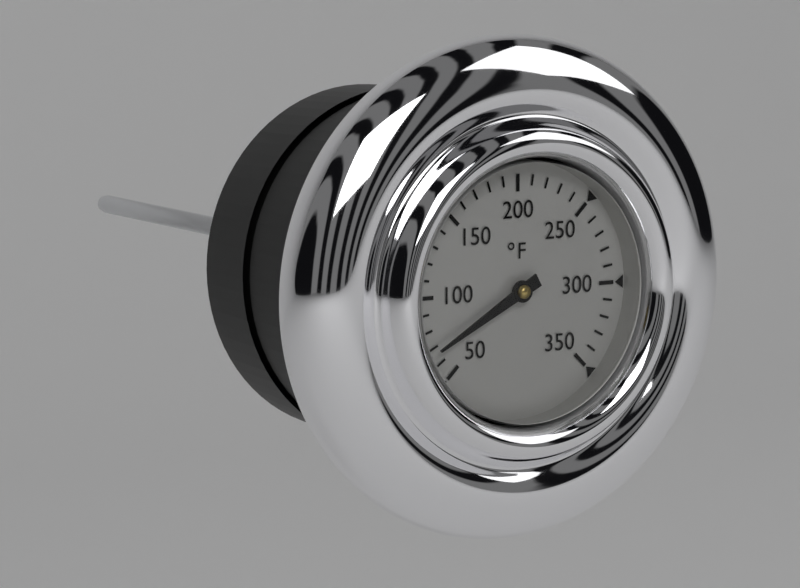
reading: 68 °F
